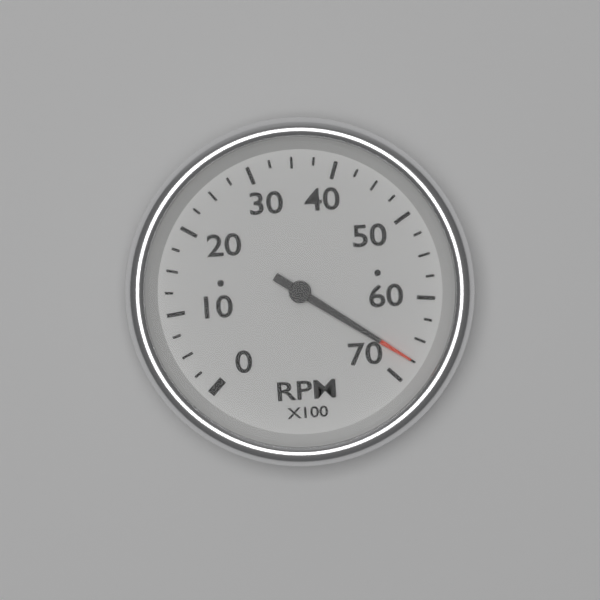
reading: 6750 RPM
